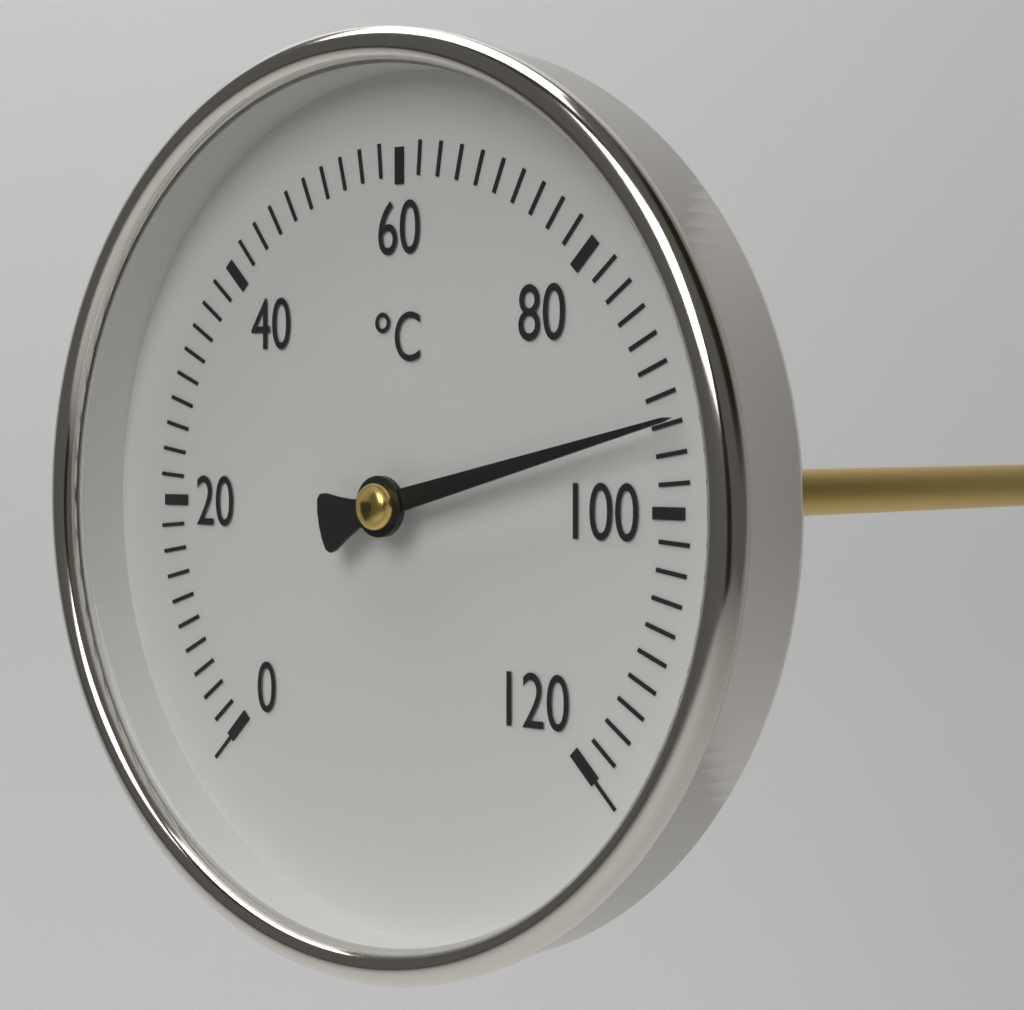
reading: 94 °C
